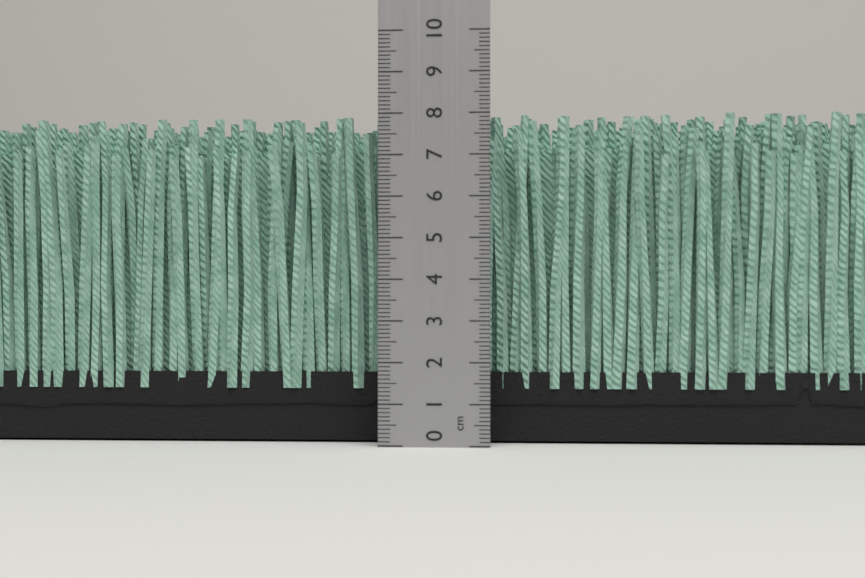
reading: 8.0 cm
